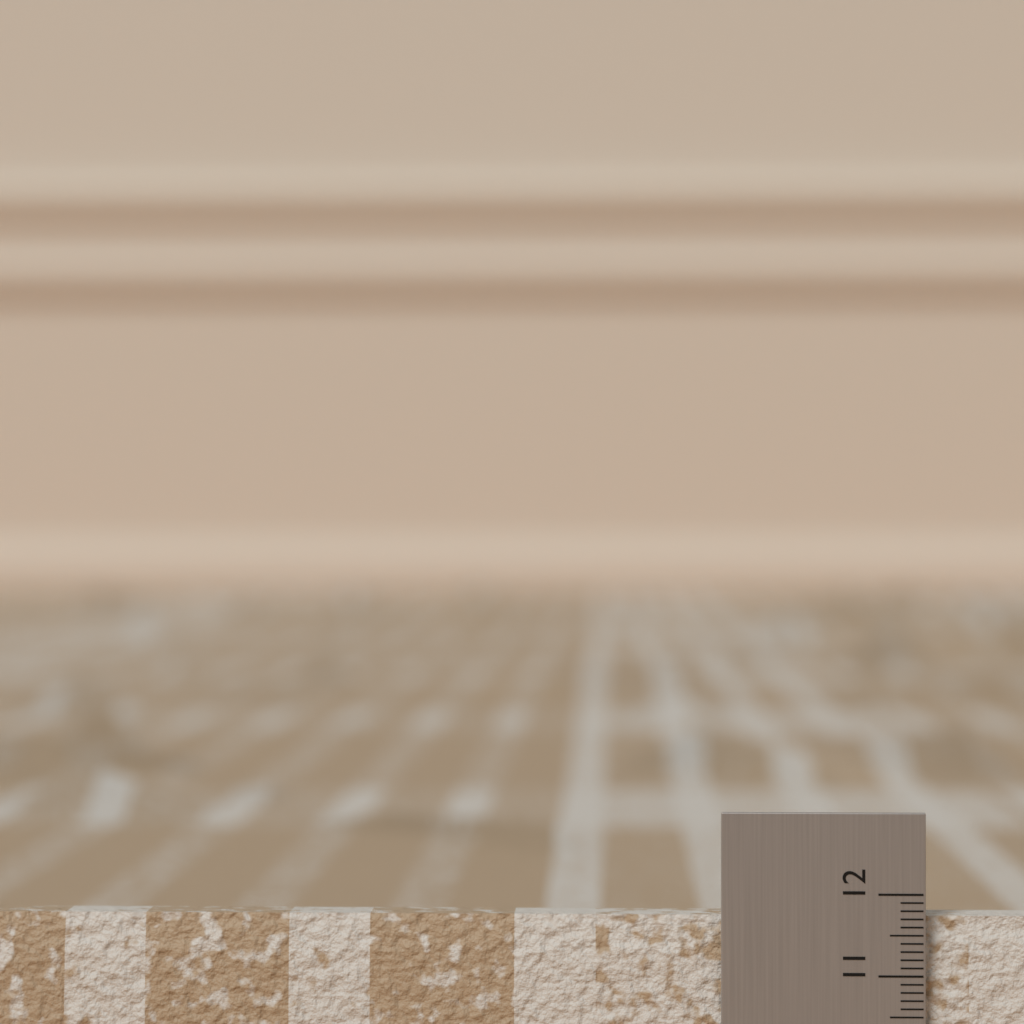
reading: 11.7 (no unit)
